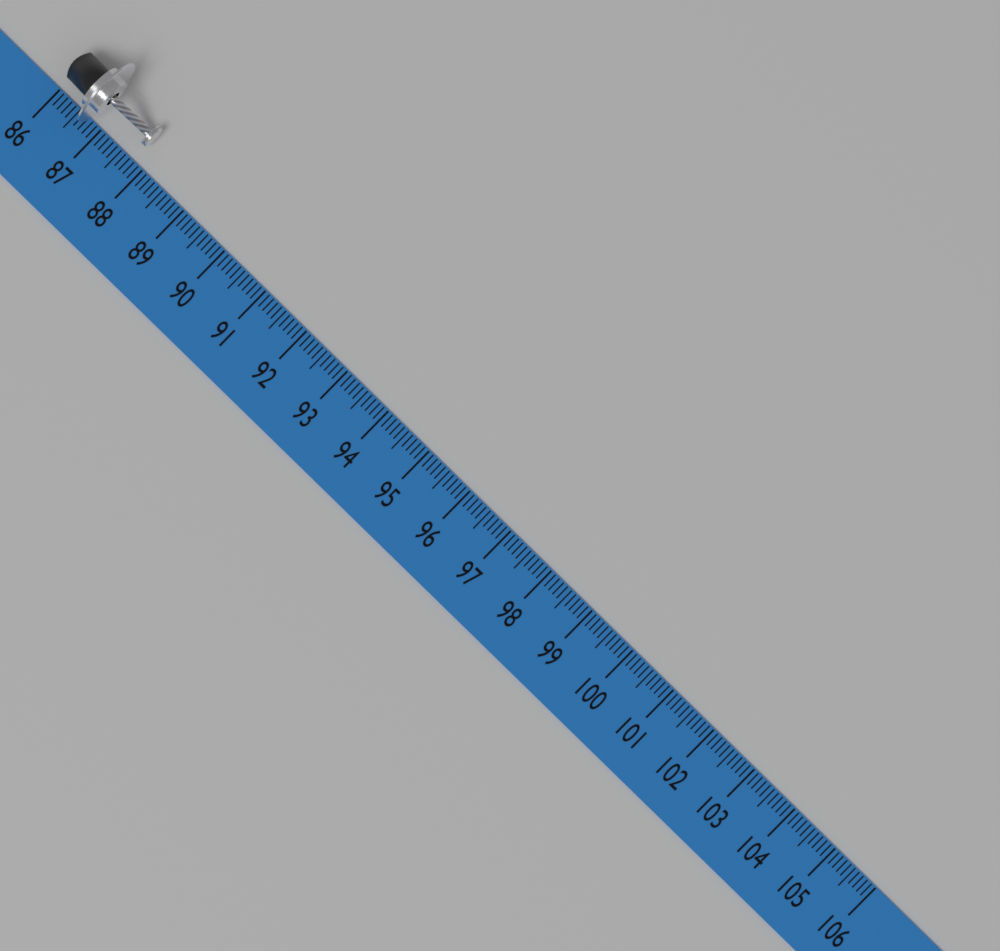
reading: 87.8 (no unit)
